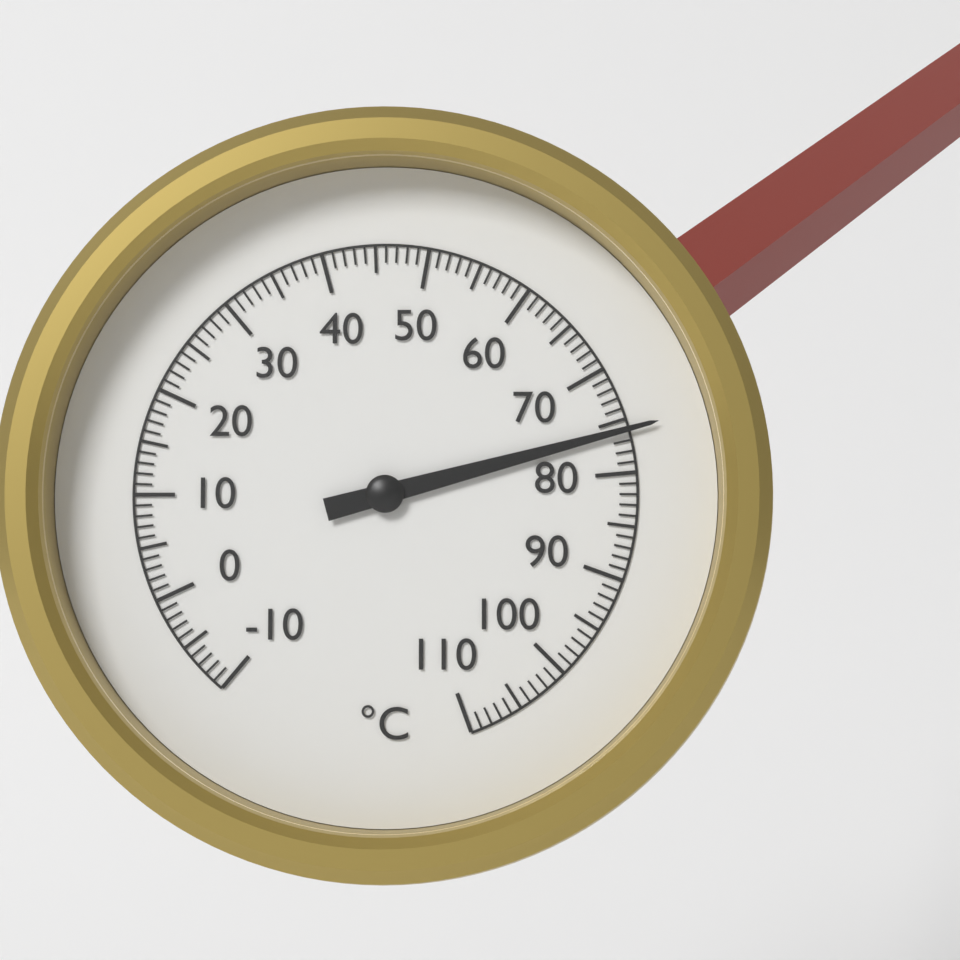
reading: 76 °C
